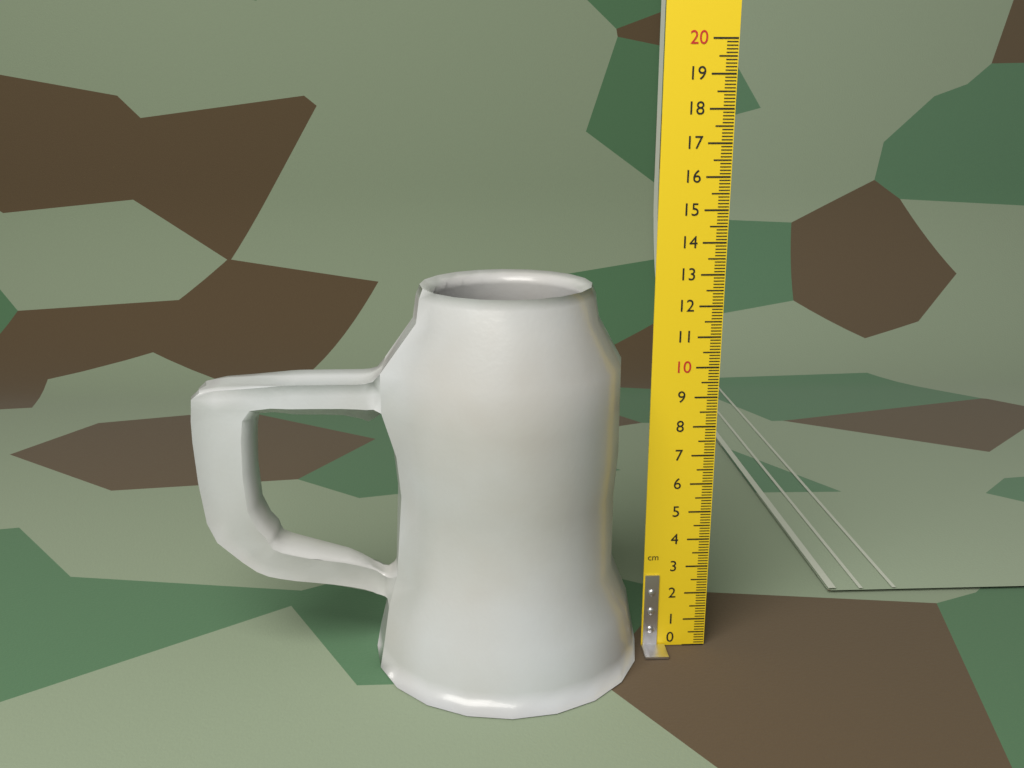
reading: 12.7 cm
